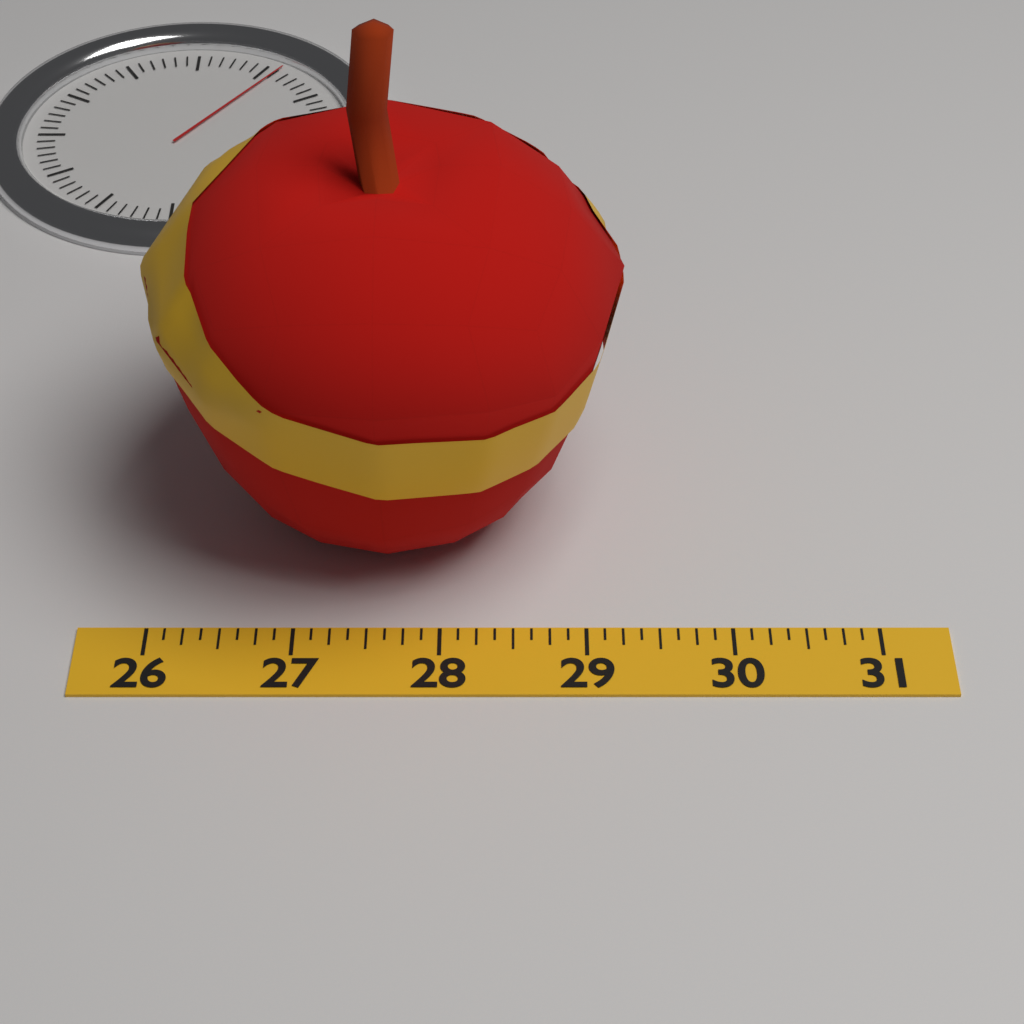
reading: 29.250 (no unit)
